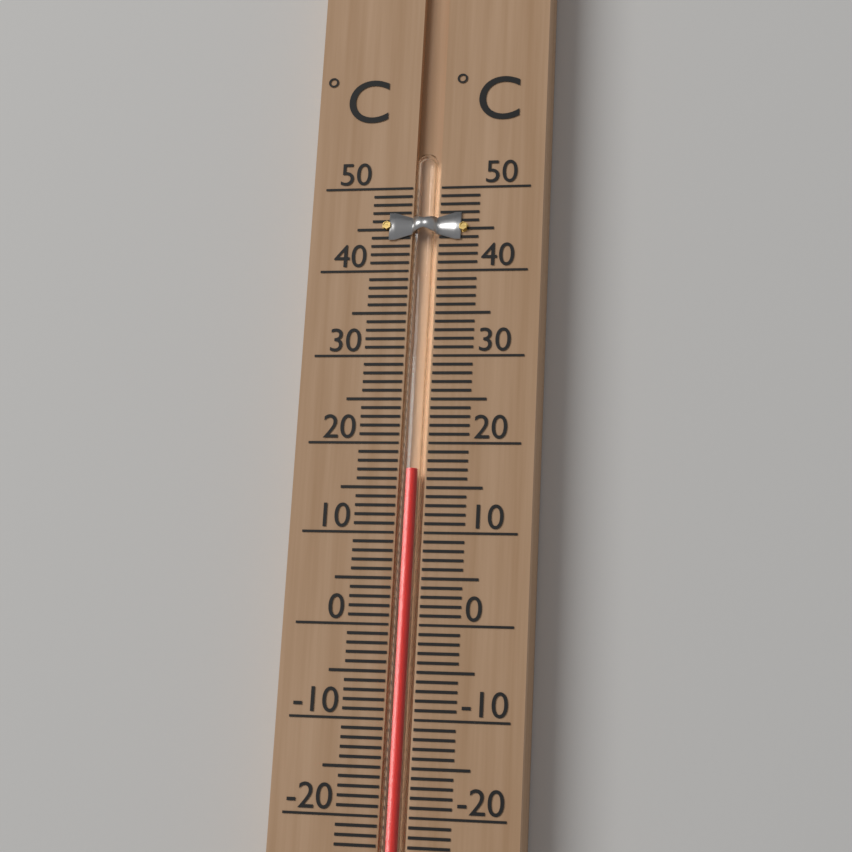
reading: 17 °C
